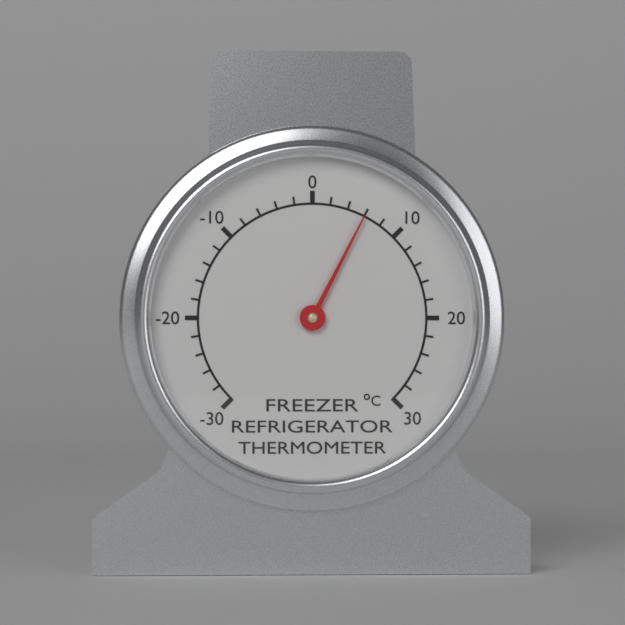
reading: 6 °C
